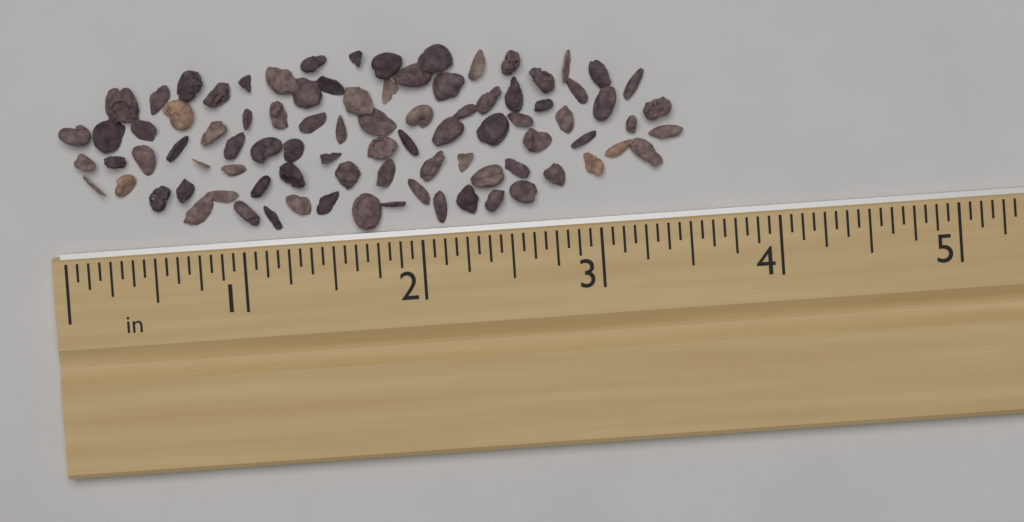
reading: 3.5000 in
